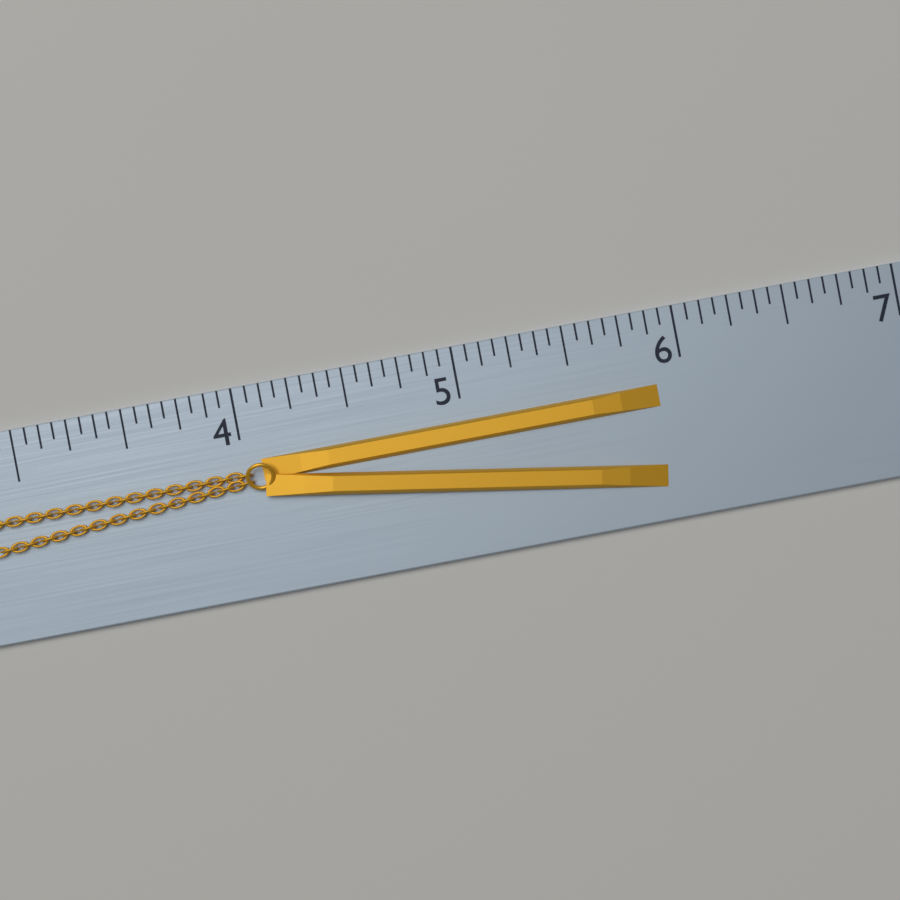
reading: 5.8750 (no unit)
